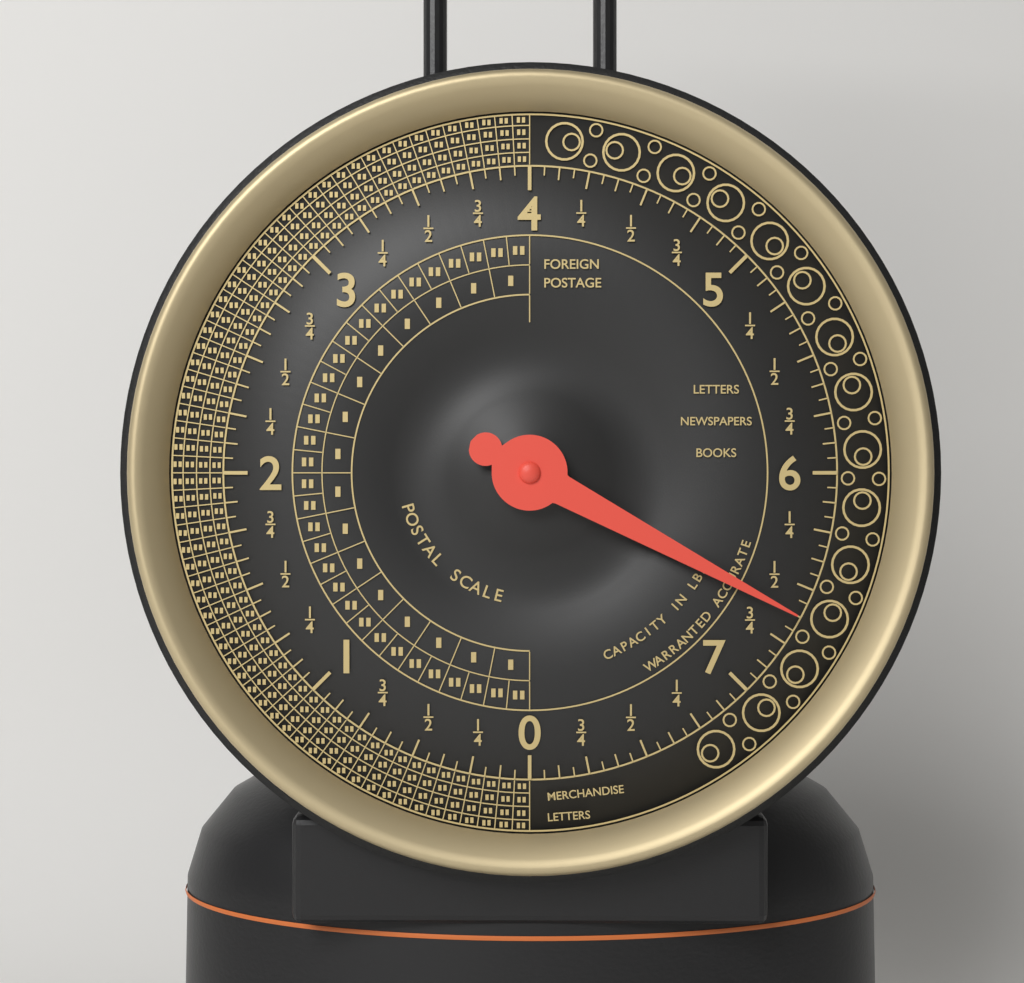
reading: 6.6250 lbs
